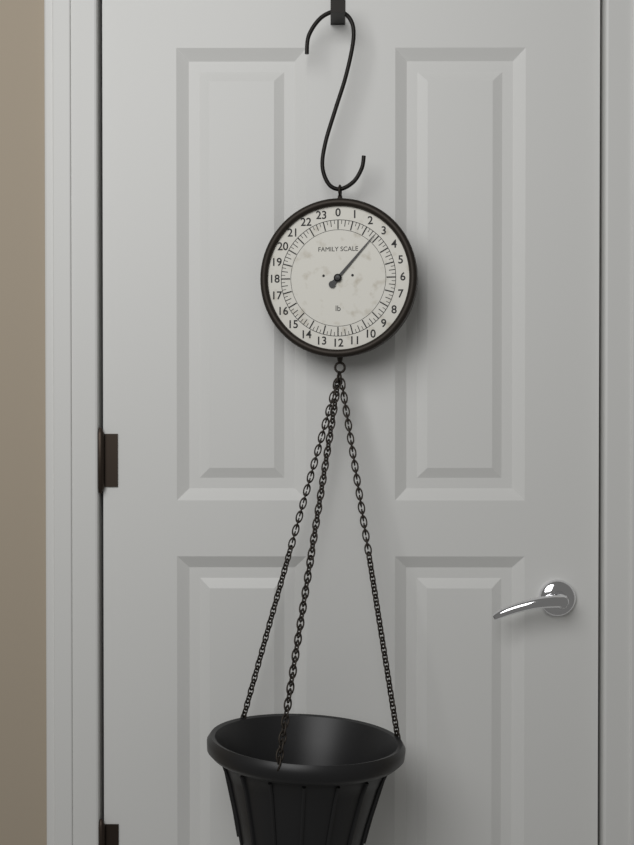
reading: 2.75 lb
